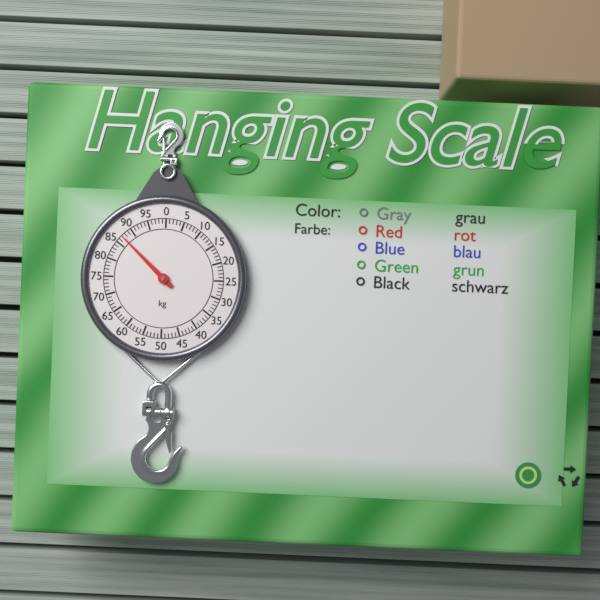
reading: 87 kg
